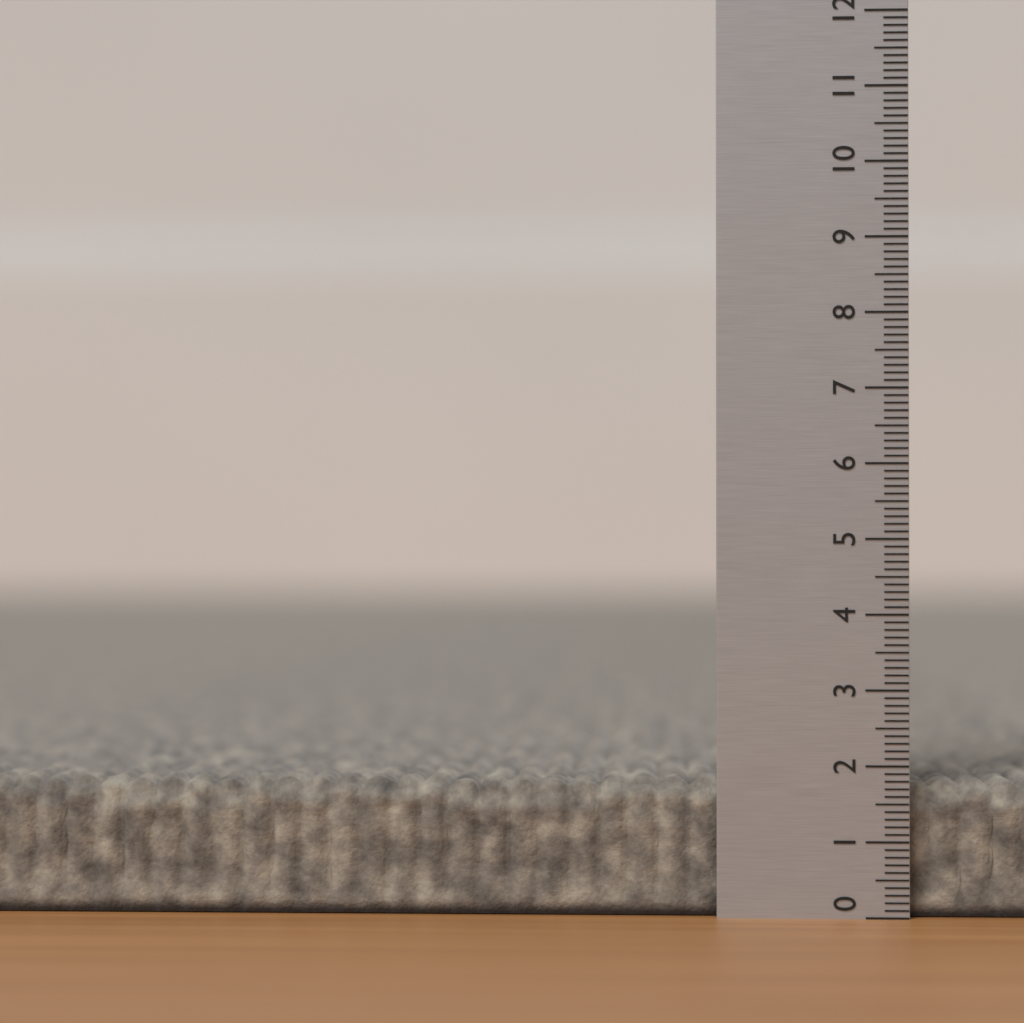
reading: 1.8 (no unit)
